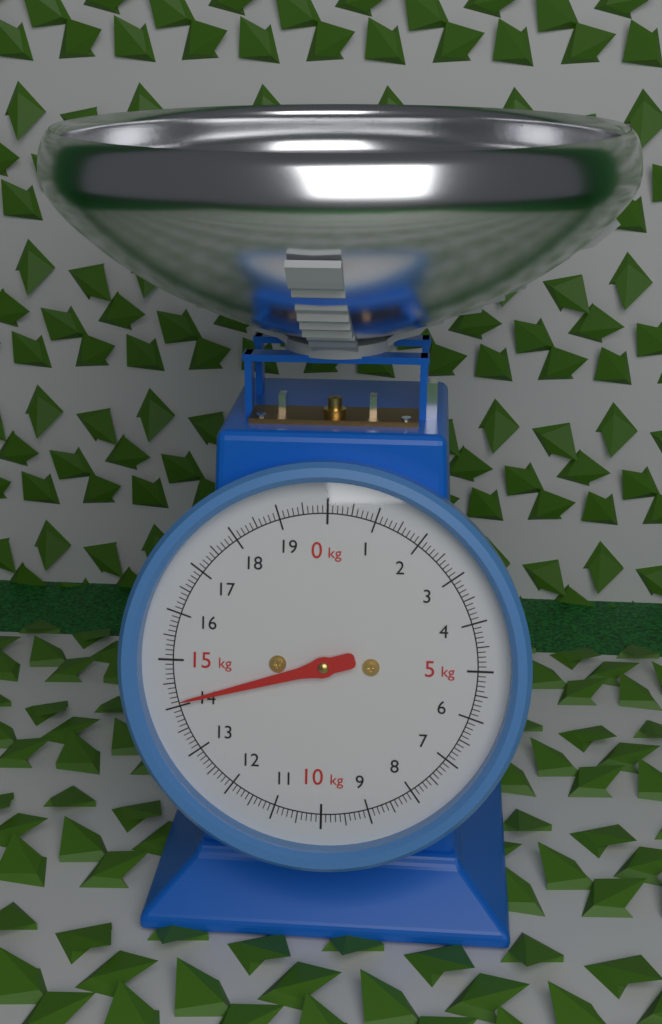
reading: 14.1 kg
